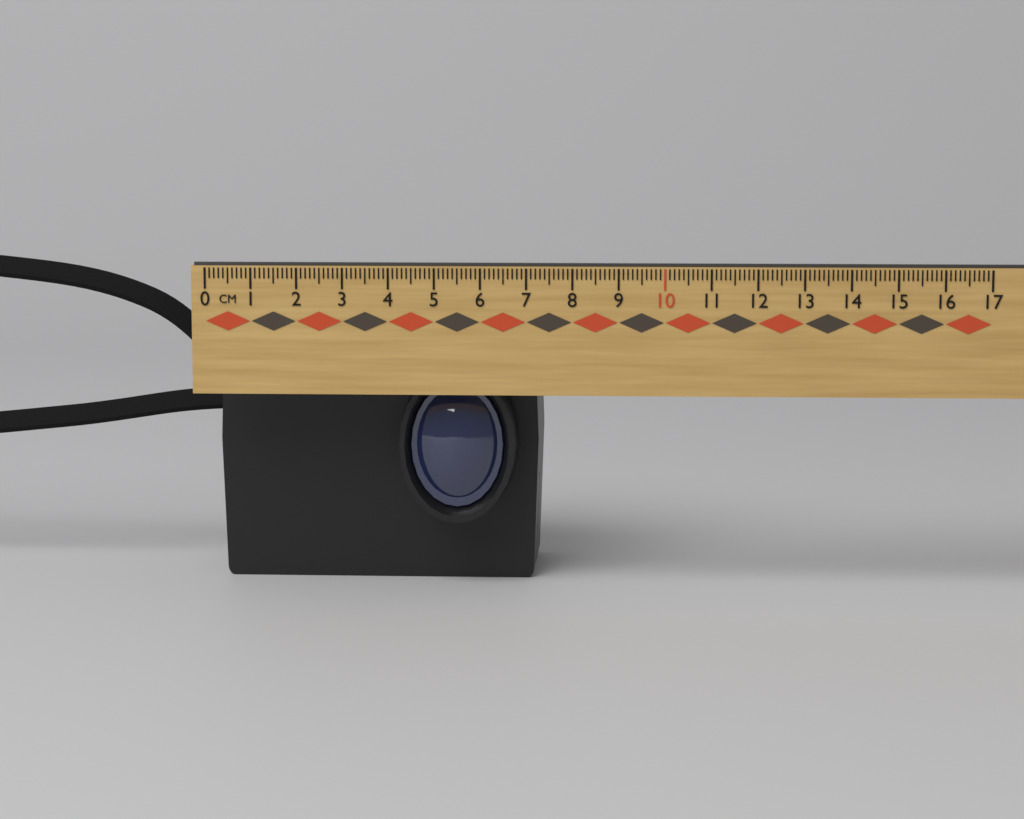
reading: 7.2 cm
